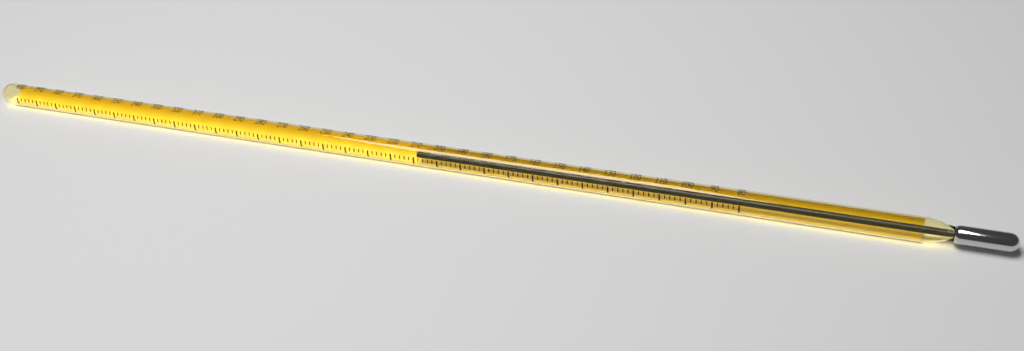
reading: 210 (no unit)
